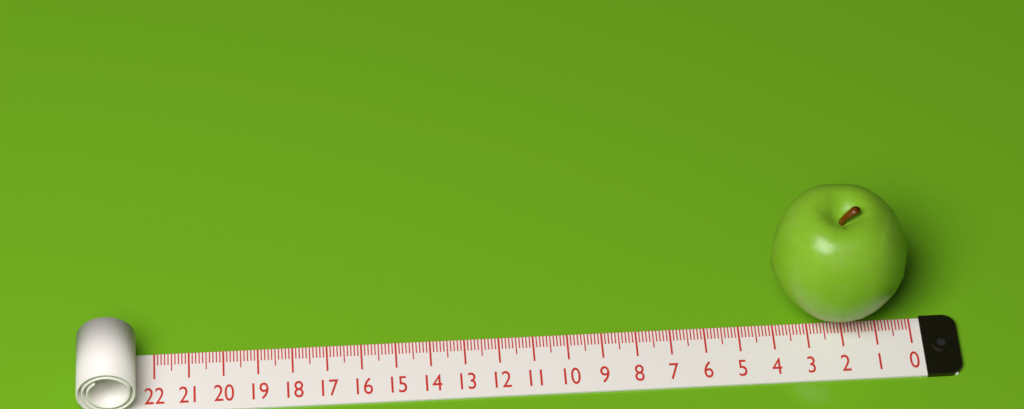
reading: 4.0 (no unit)
